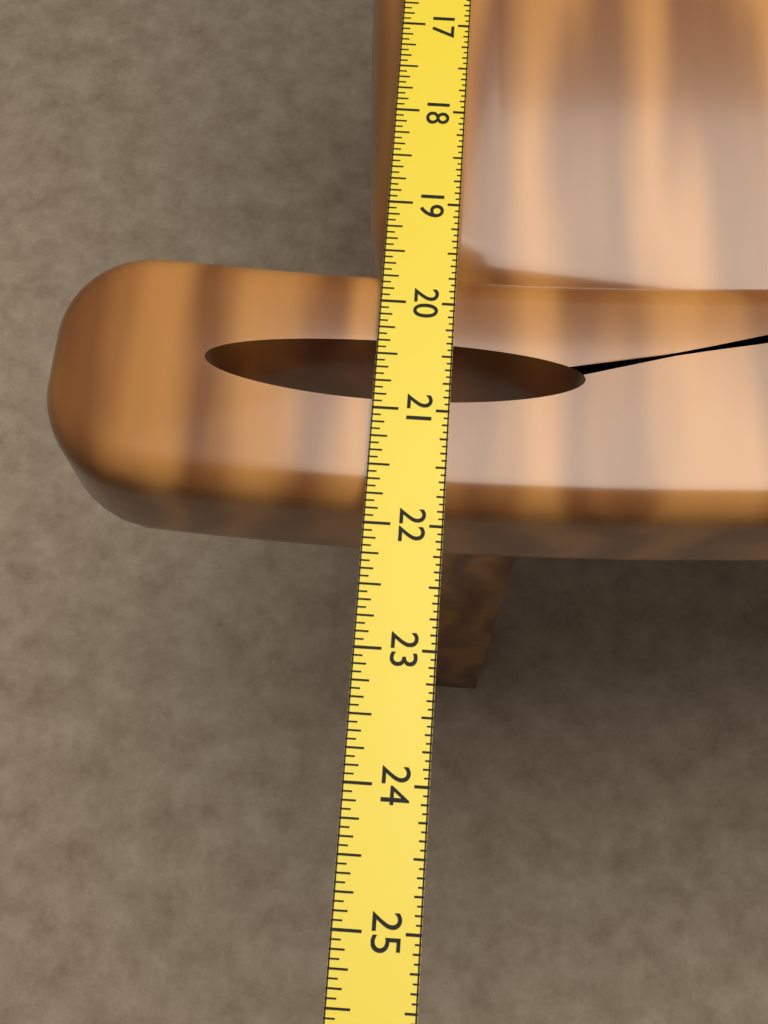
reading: 21.8125 in
